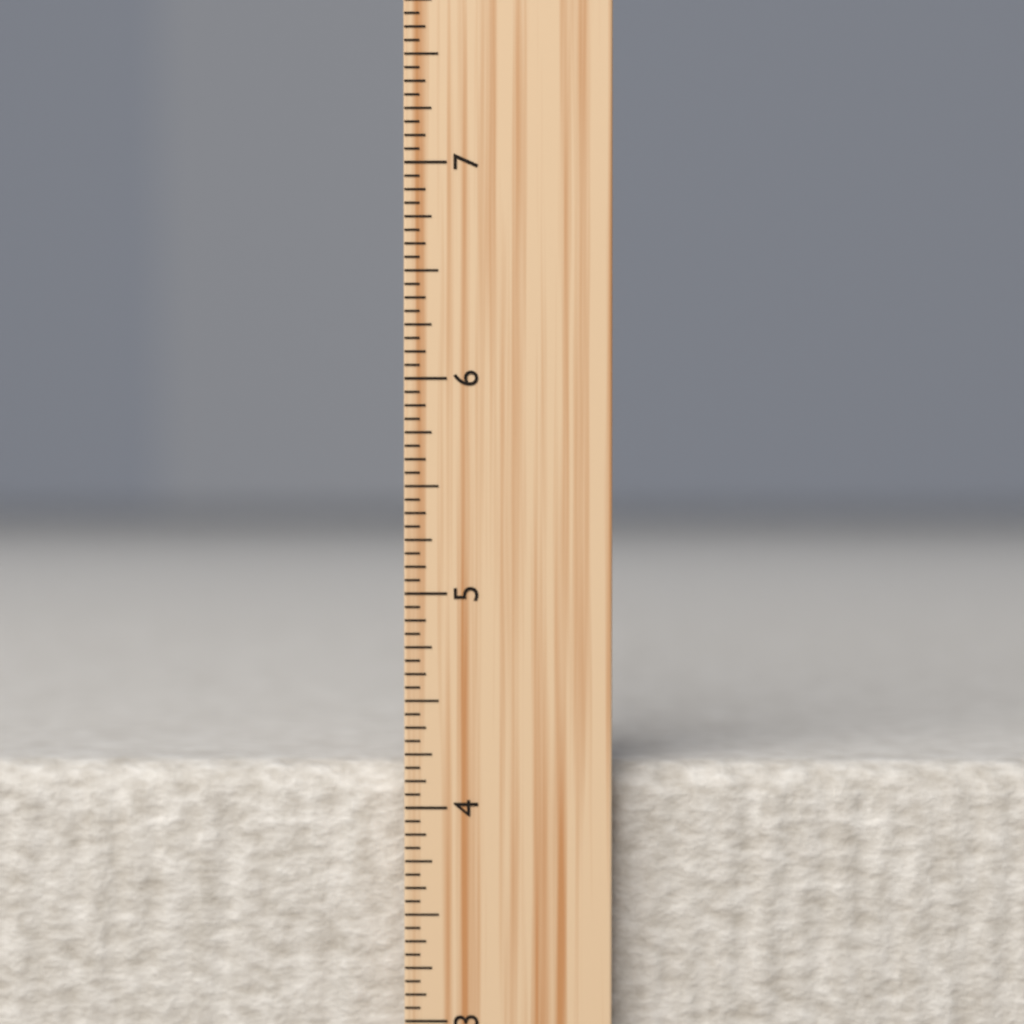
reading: 4.1875 inch
